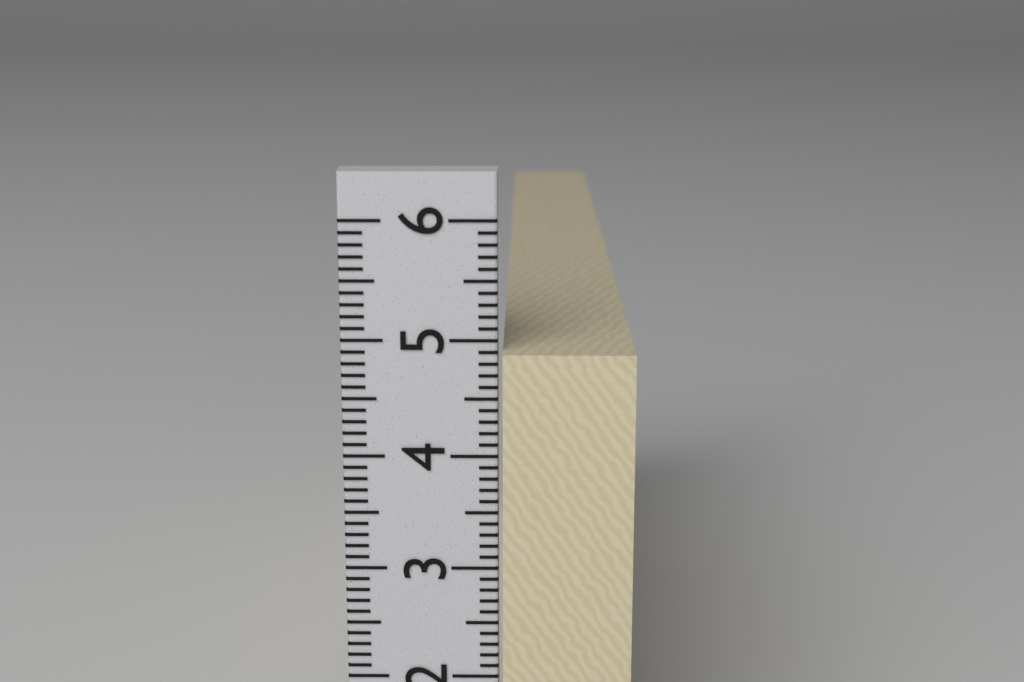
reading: 4.9 cm
